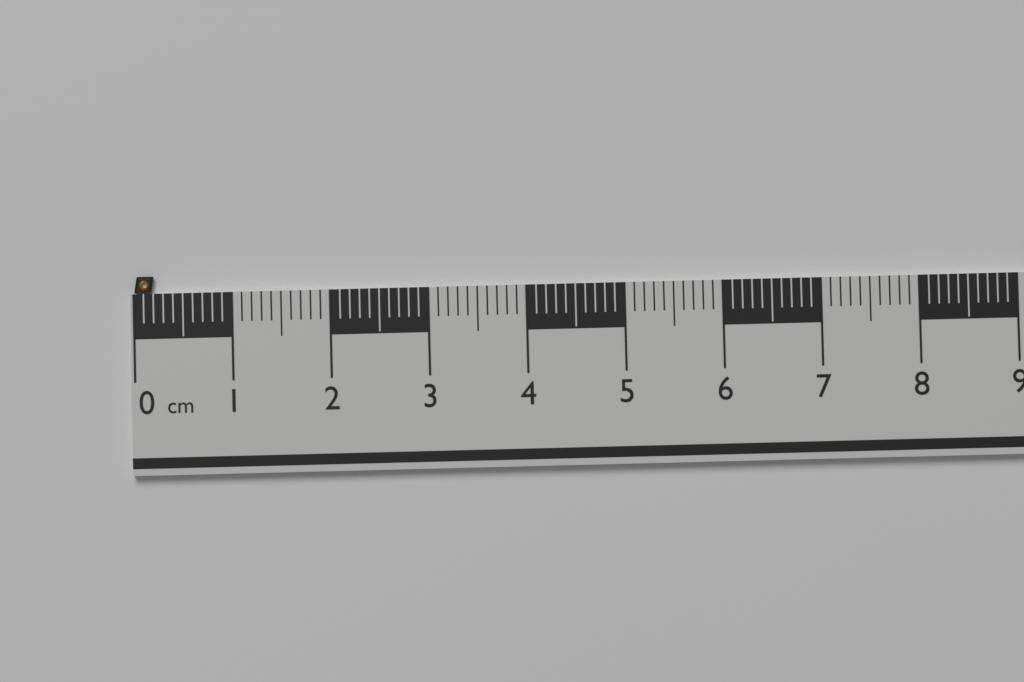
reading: 0.2 cm
